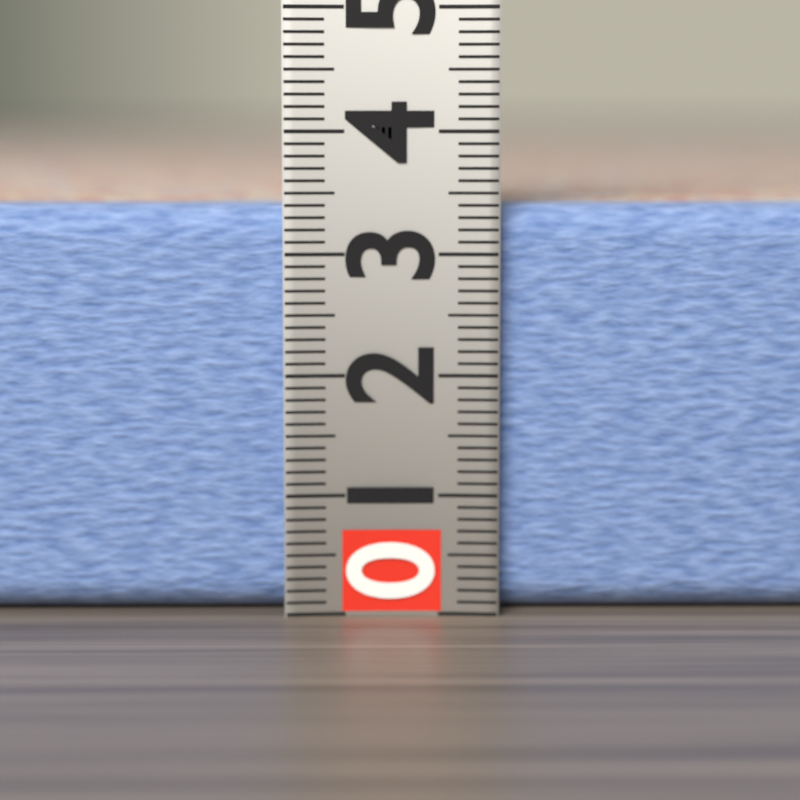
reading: 3.4 (no unit)
